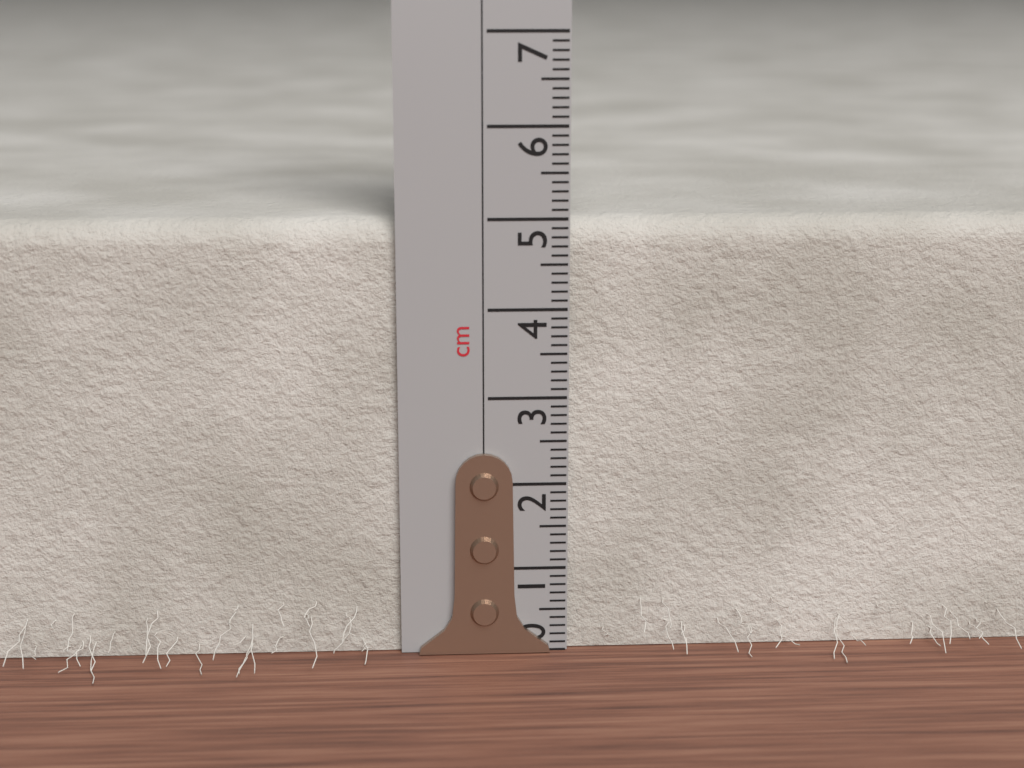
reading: 5.0 cm
